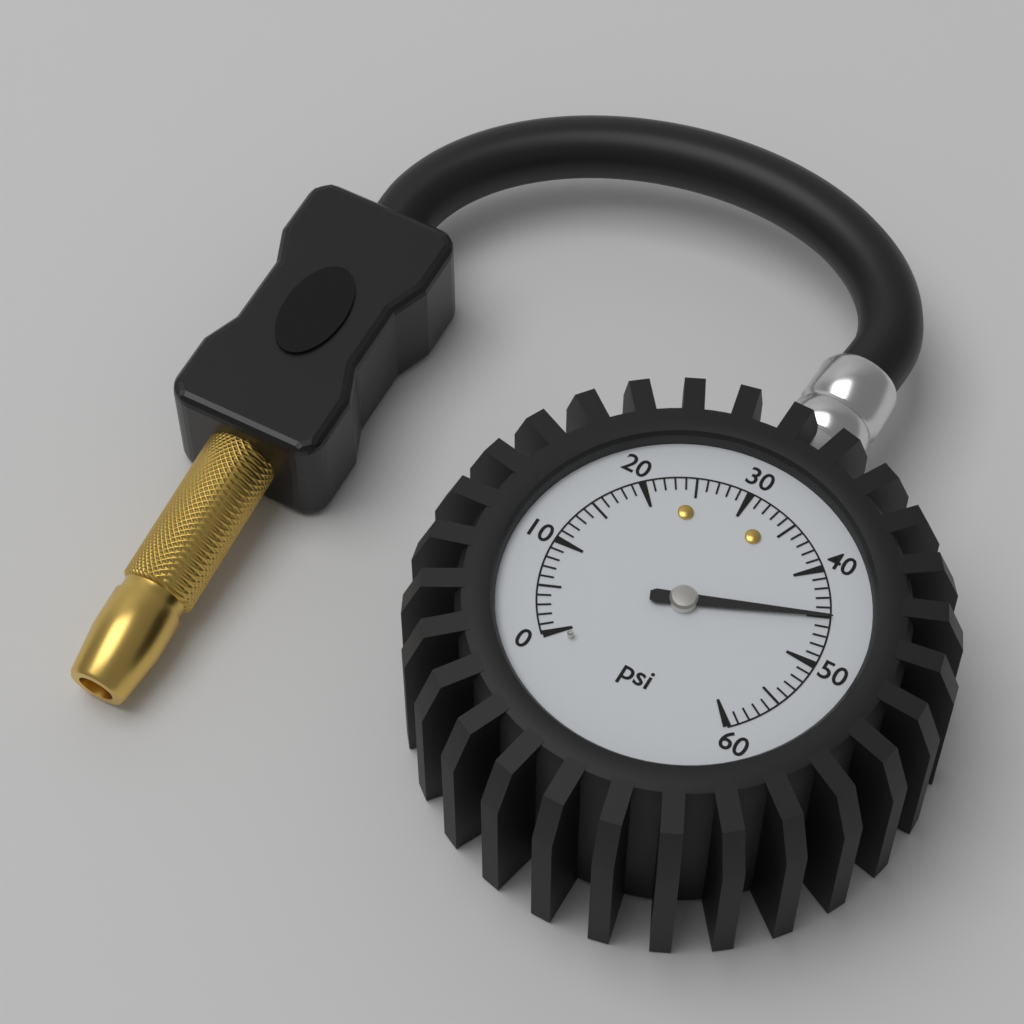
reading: 45 psi
